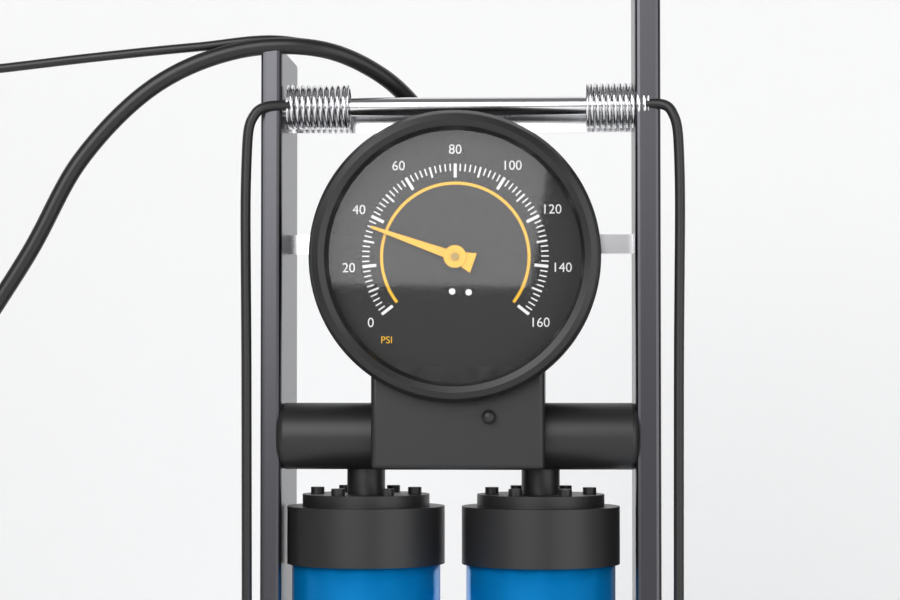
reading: 36 psi
